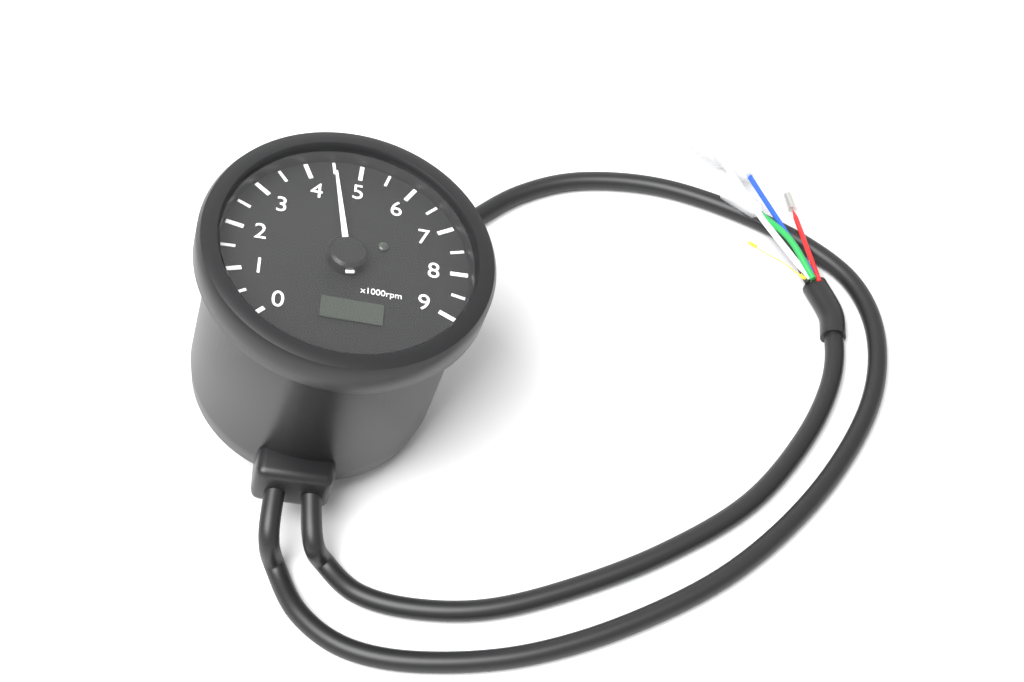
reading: 4500 rpm
